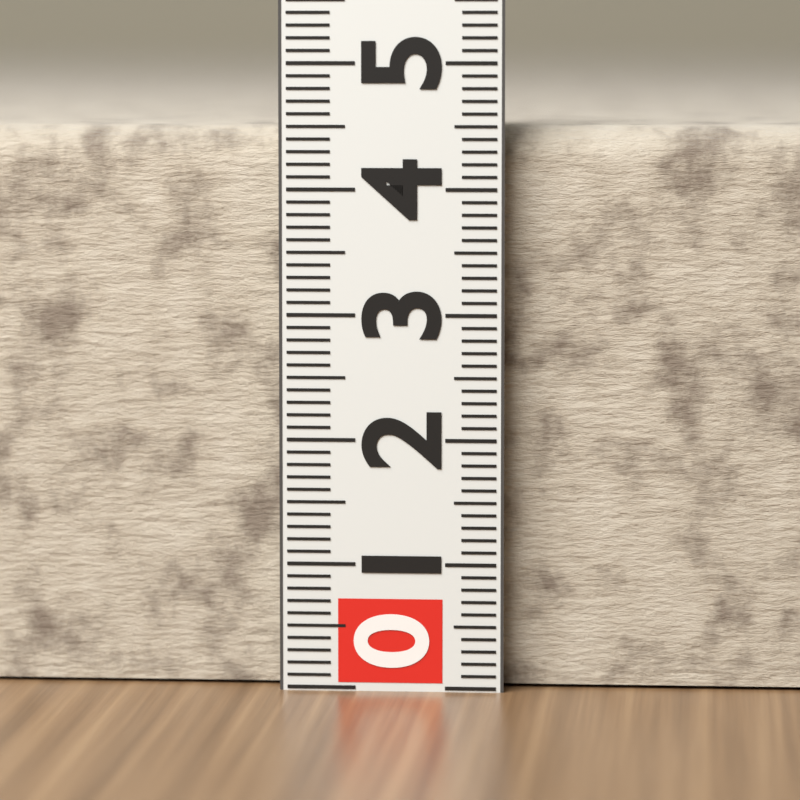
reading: 4.5 (no unit)
